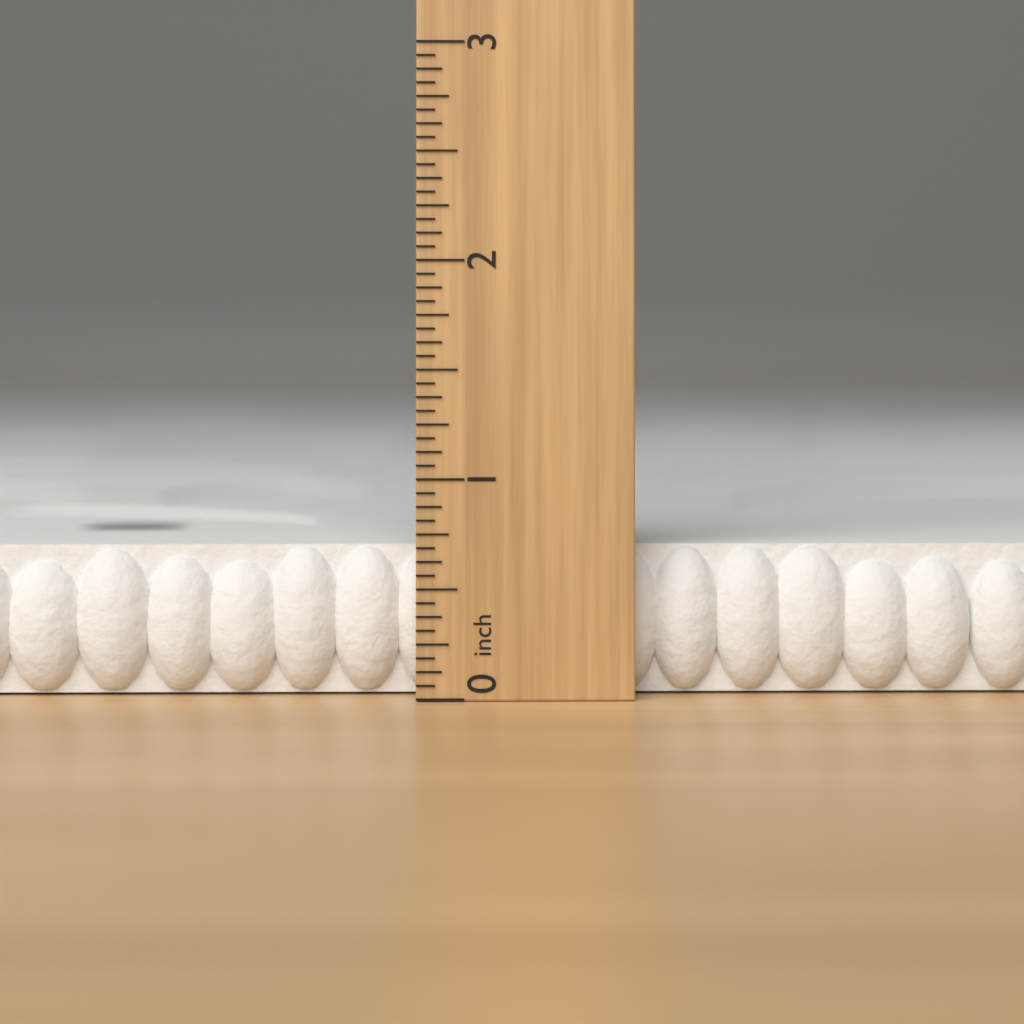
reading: 0.6875 inch
